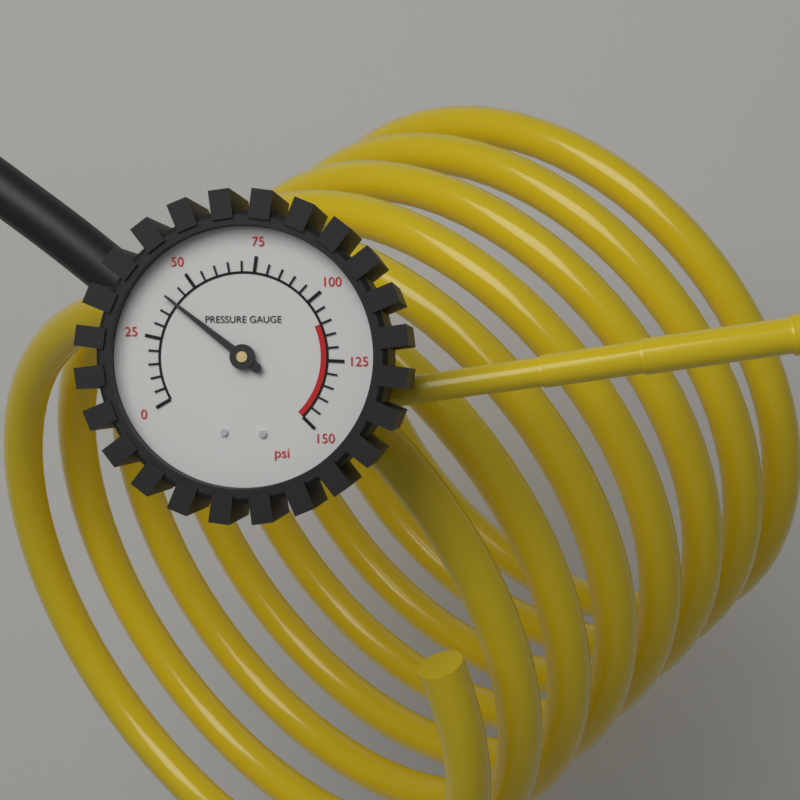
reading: 40 psi
